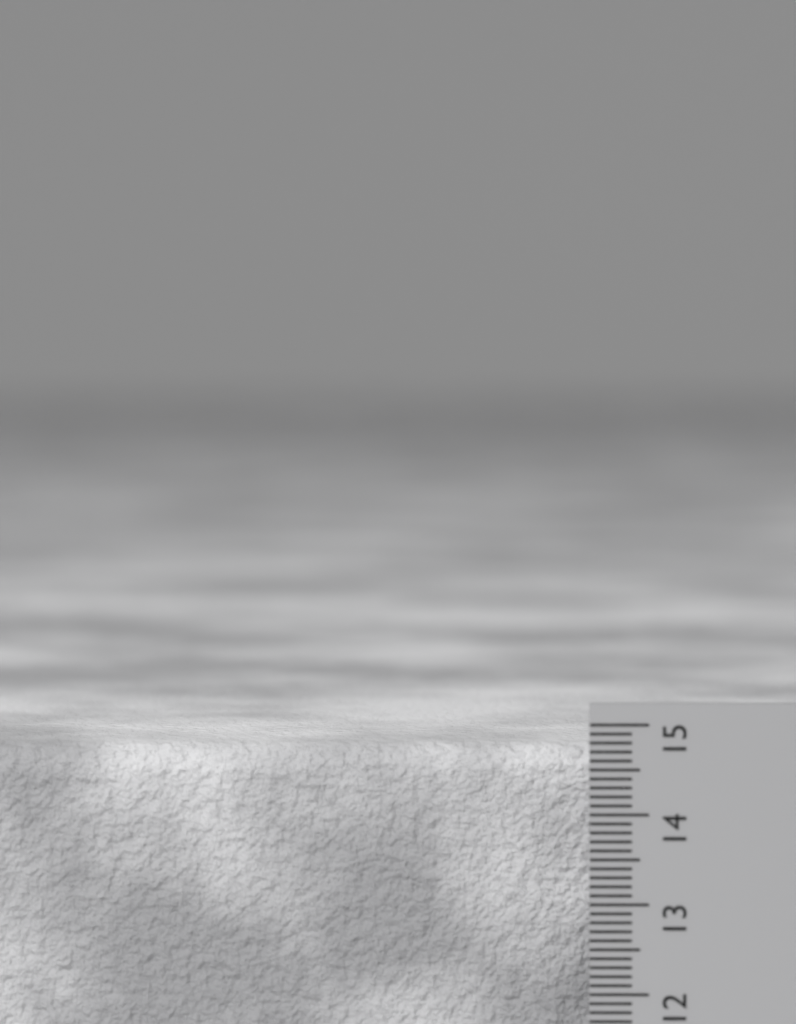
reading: 14.7 cm
